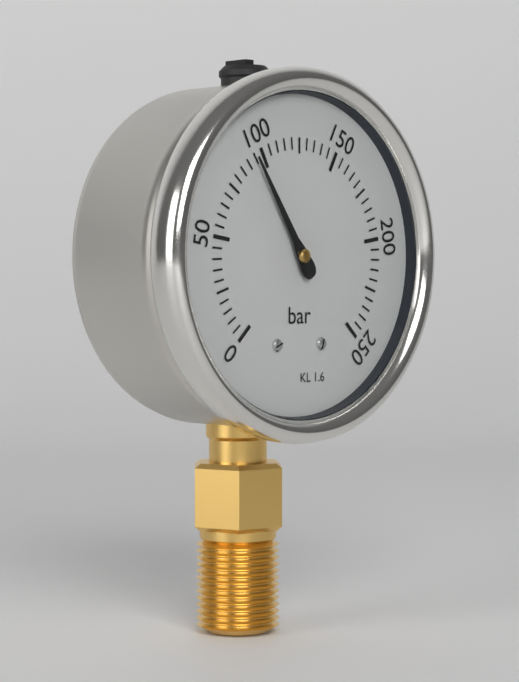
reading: 95 bar
